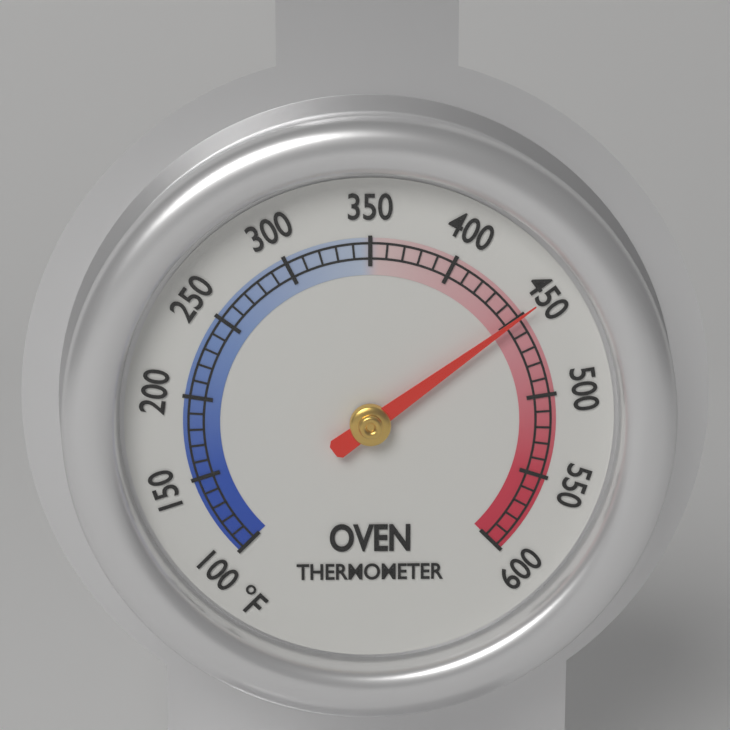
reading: 450 °F
